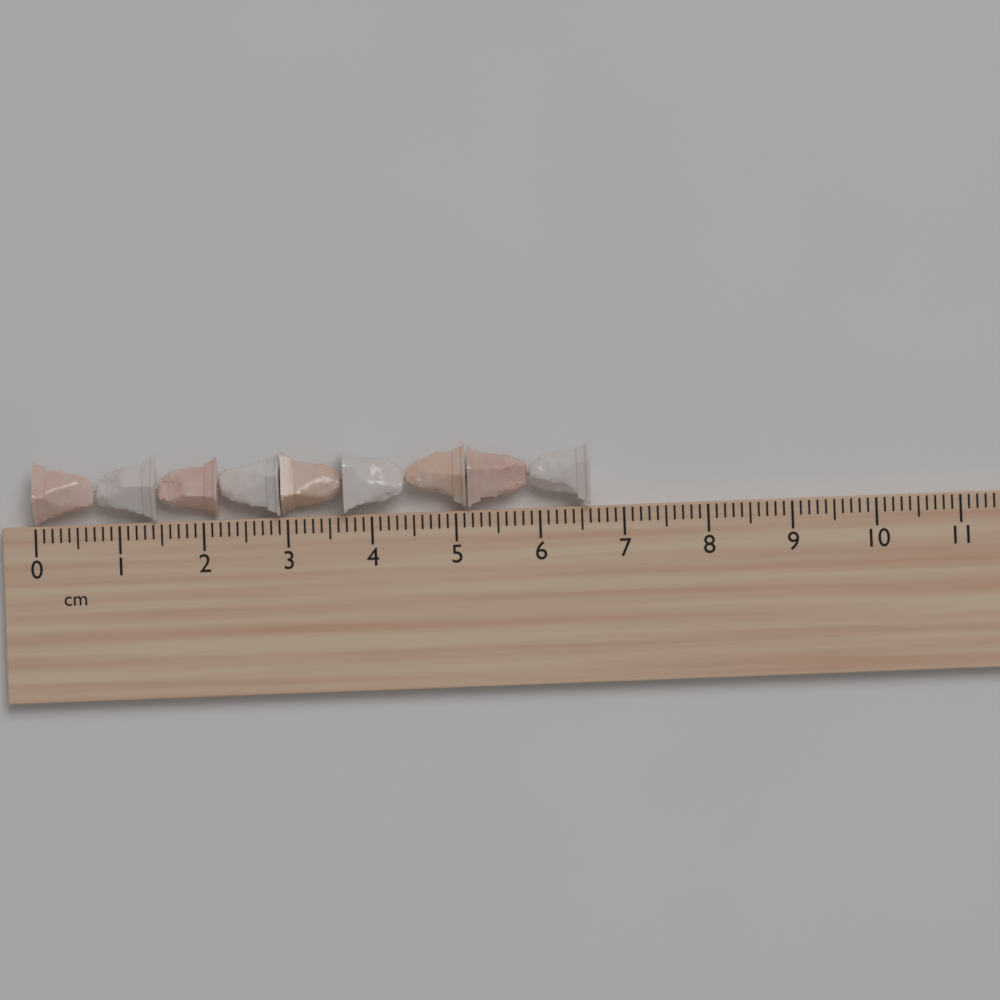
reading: 6.6 cm
